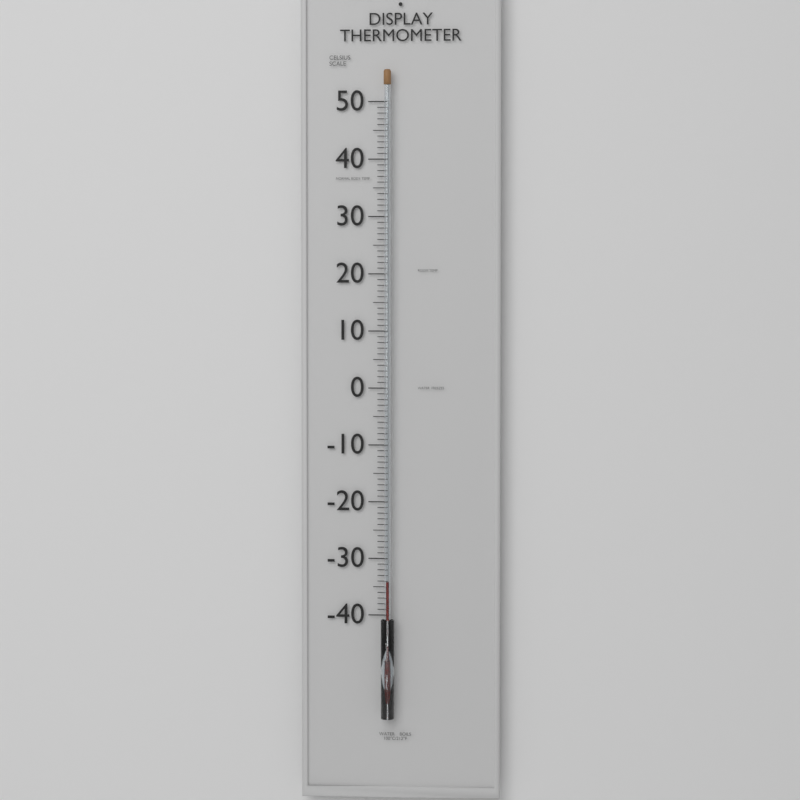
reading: -34 °C
